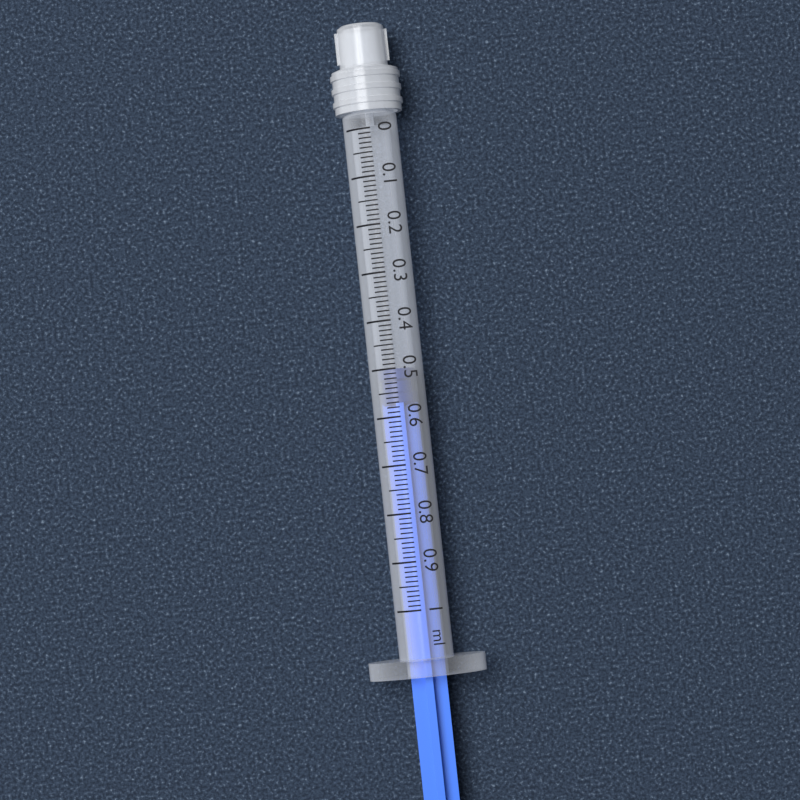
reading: 0.50 ml
